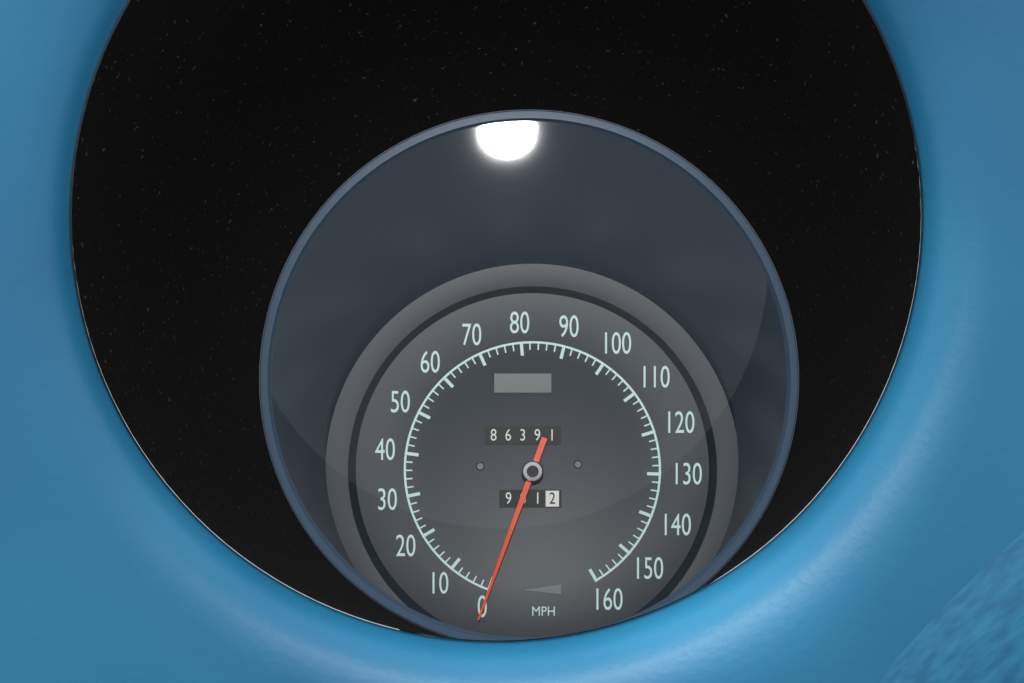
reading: 0 MPH
